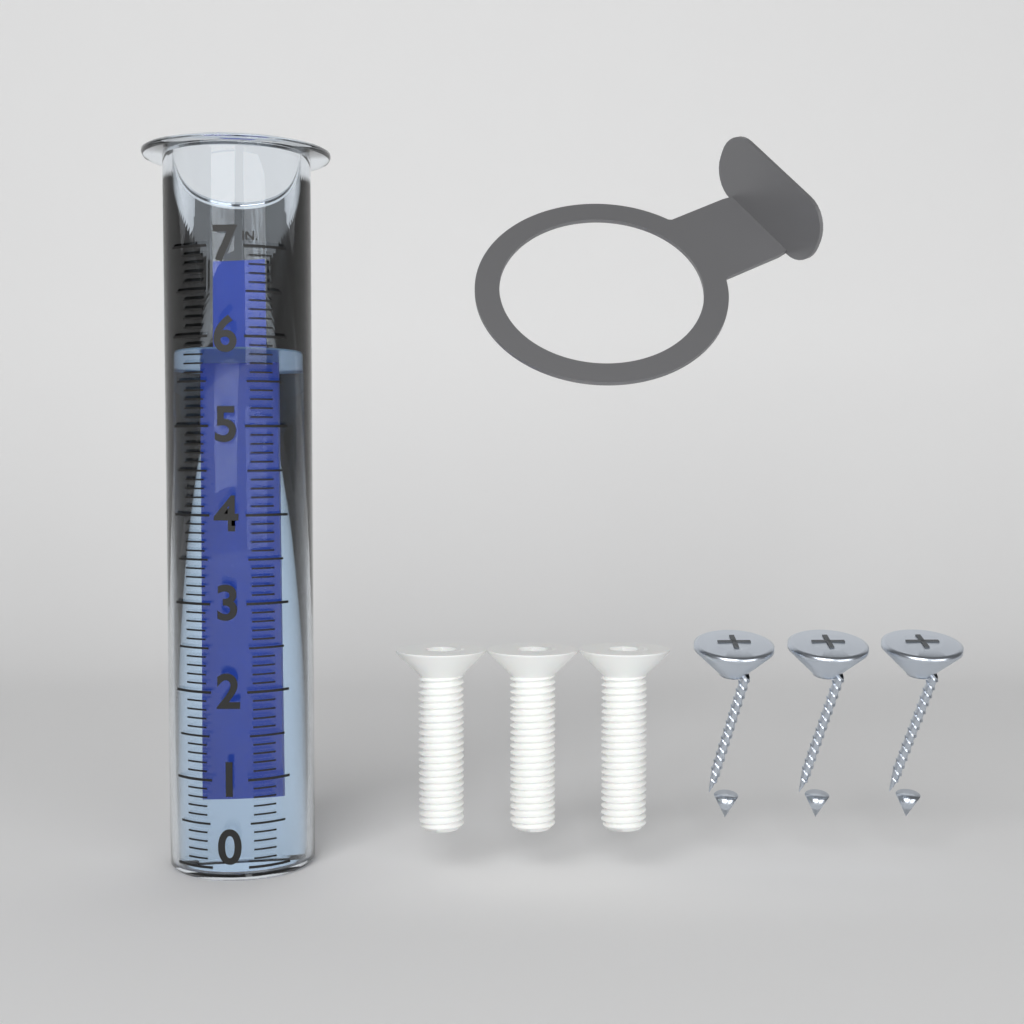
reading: 5.9 in
